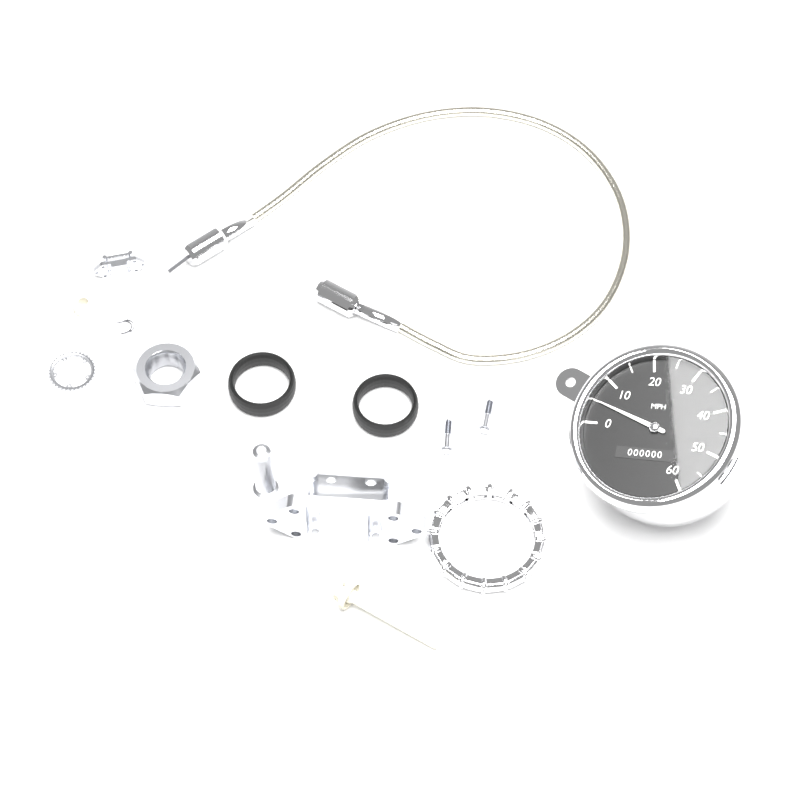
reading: 5 mph
